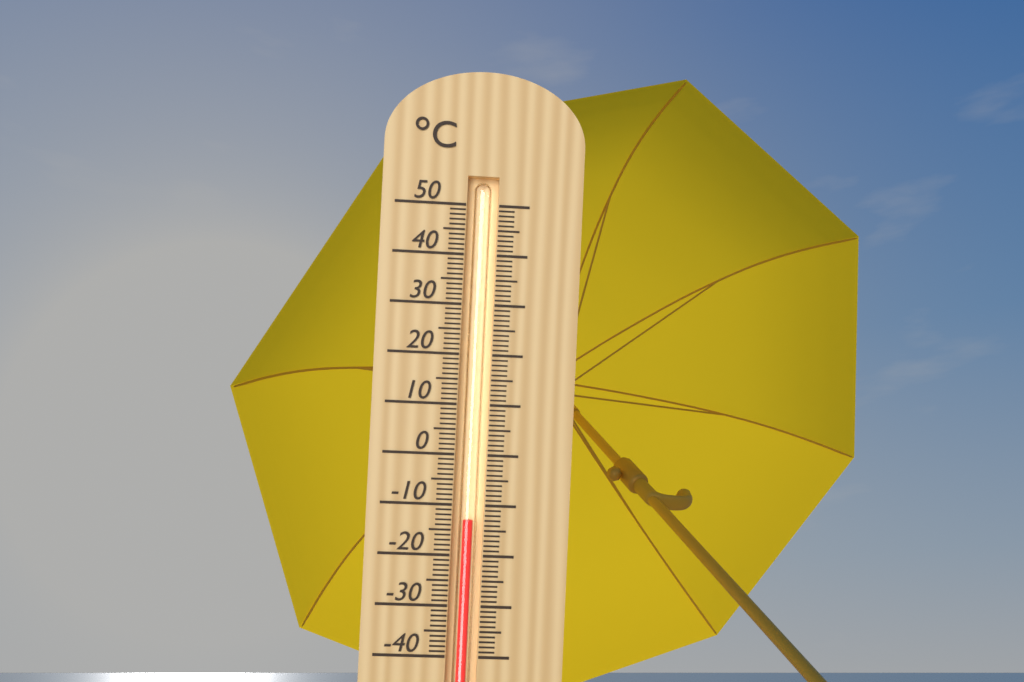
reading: -13 °C
